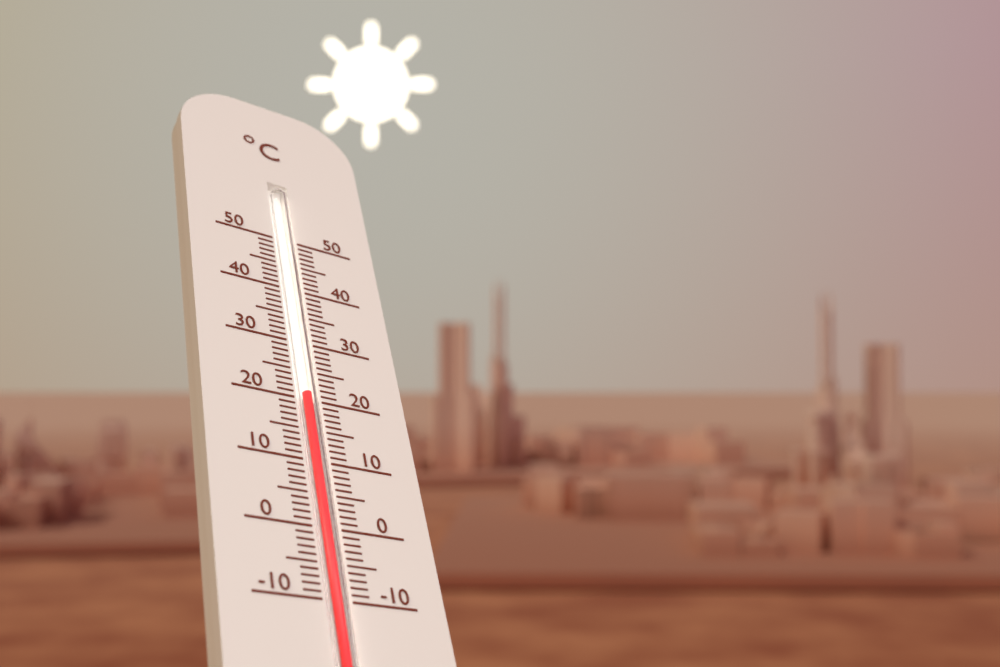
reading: 21 °C
